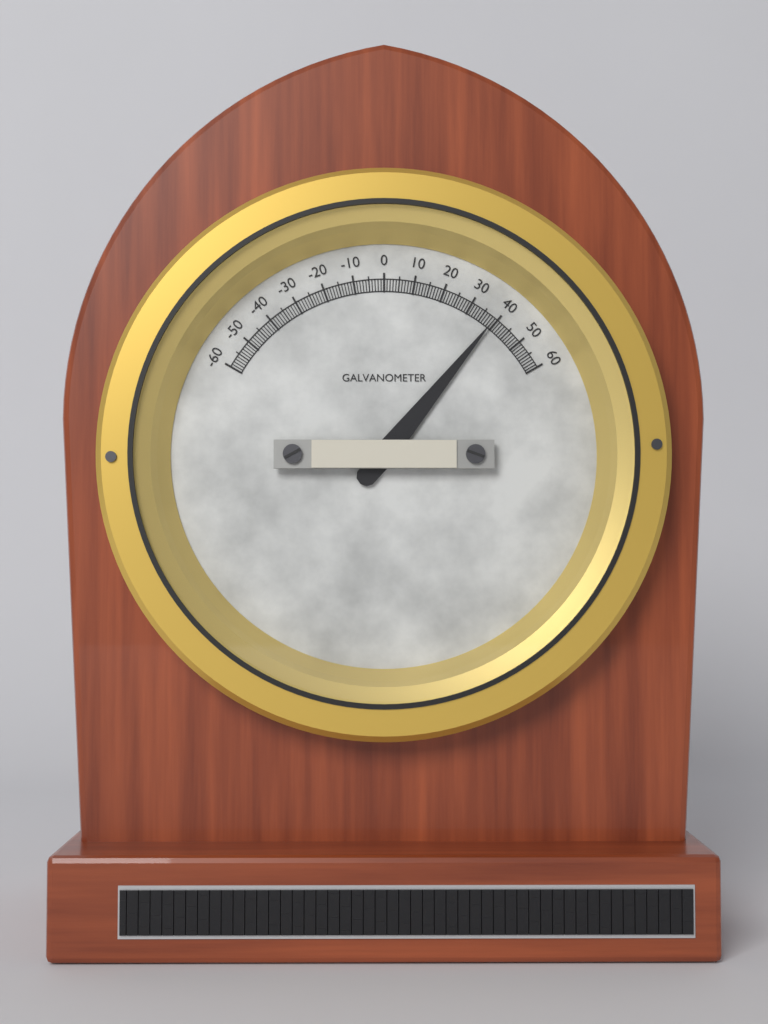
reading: 39 (no unit)
